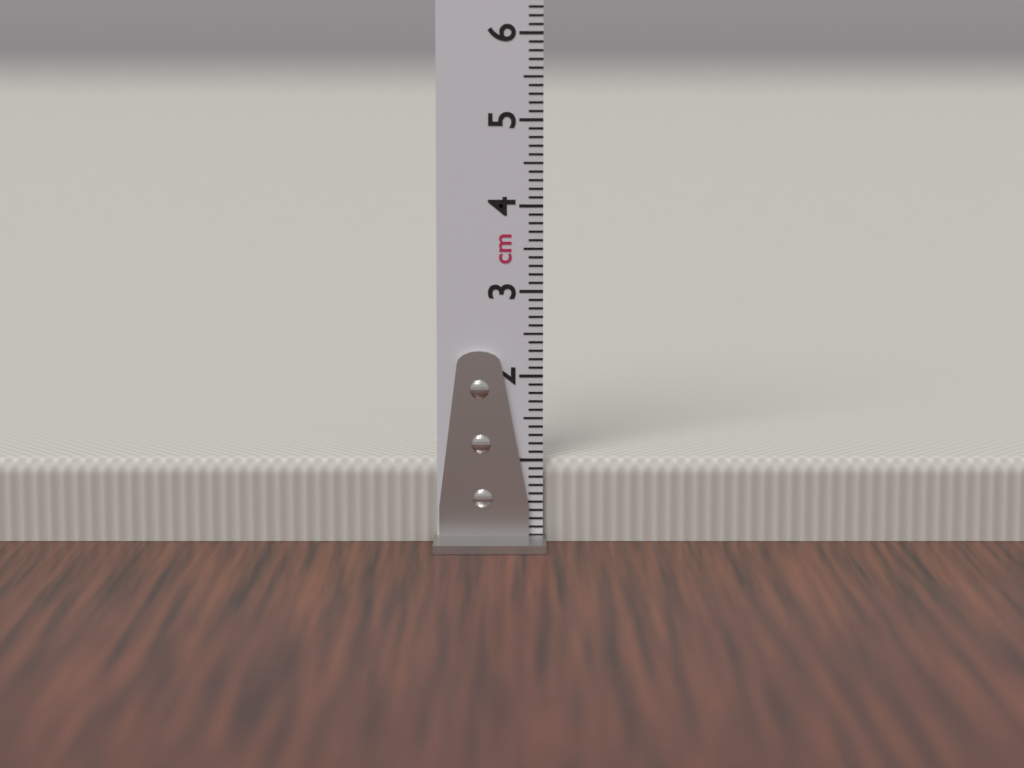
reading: 1.0 cm
